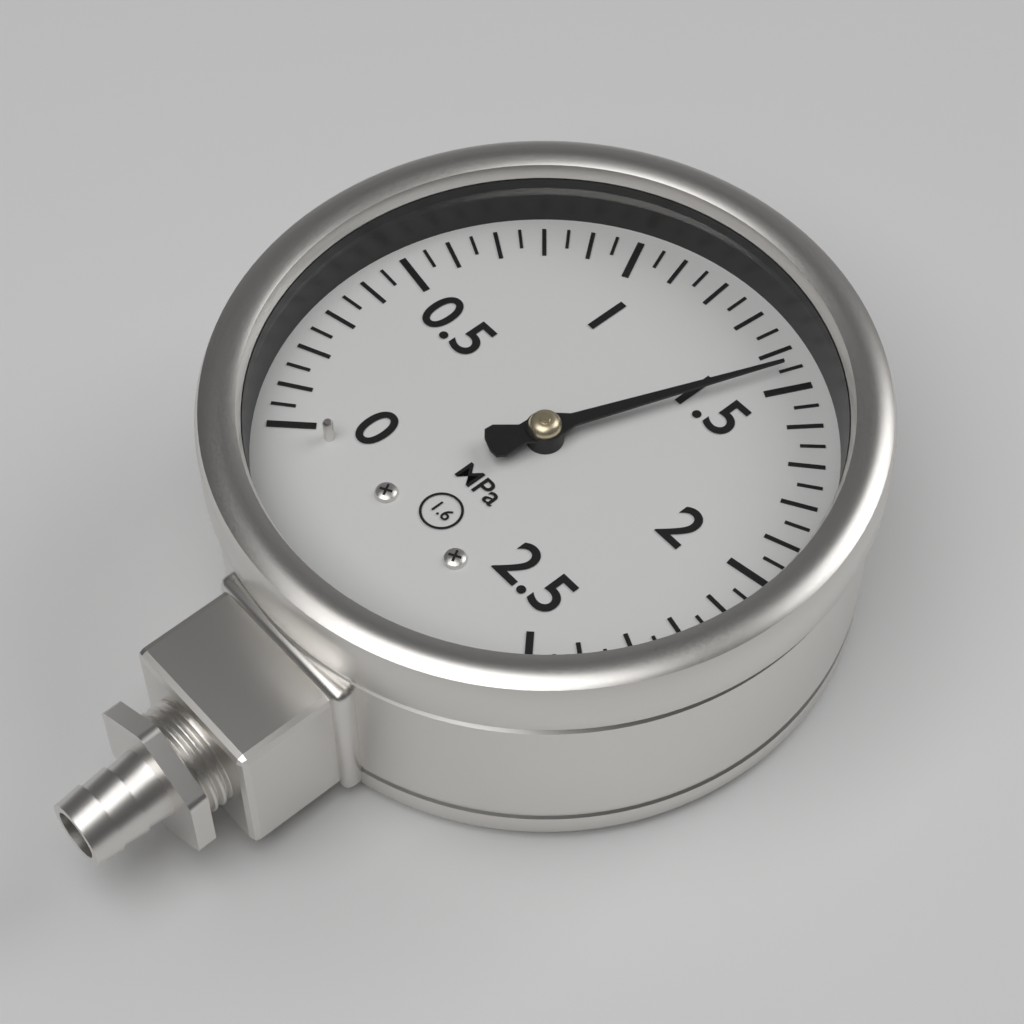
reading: 1.45 MPa
